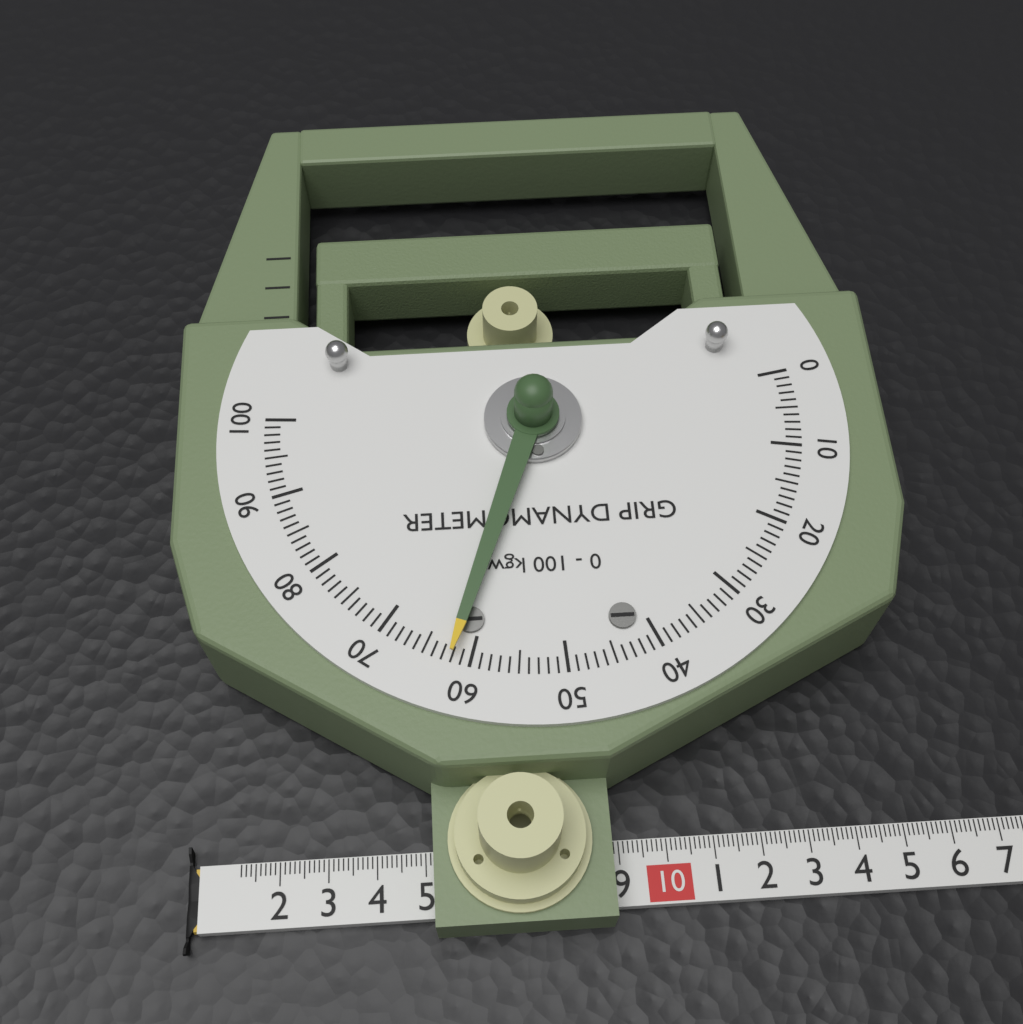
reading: 62 kgw
